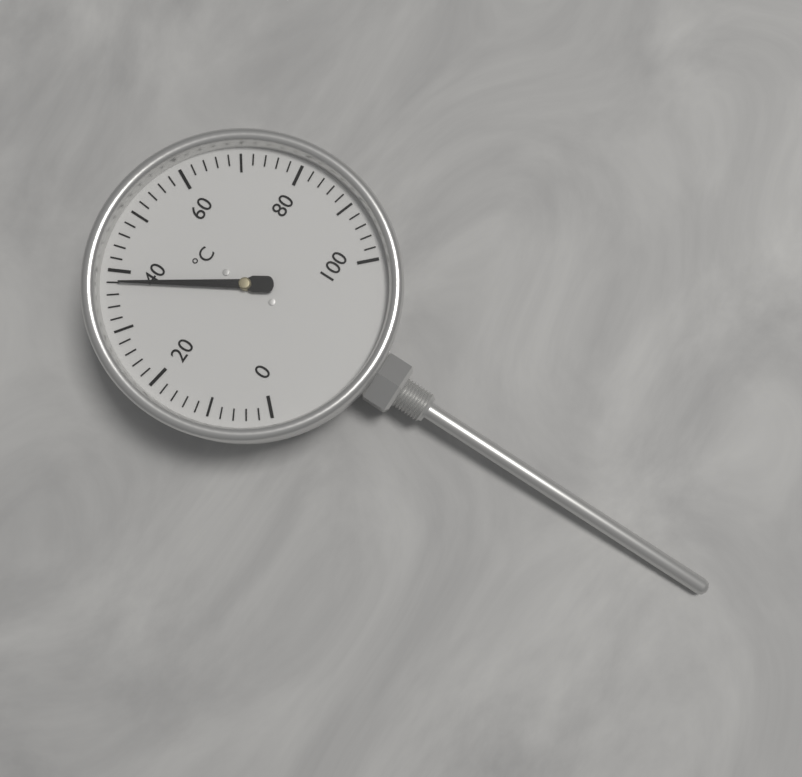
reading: 38 °C
